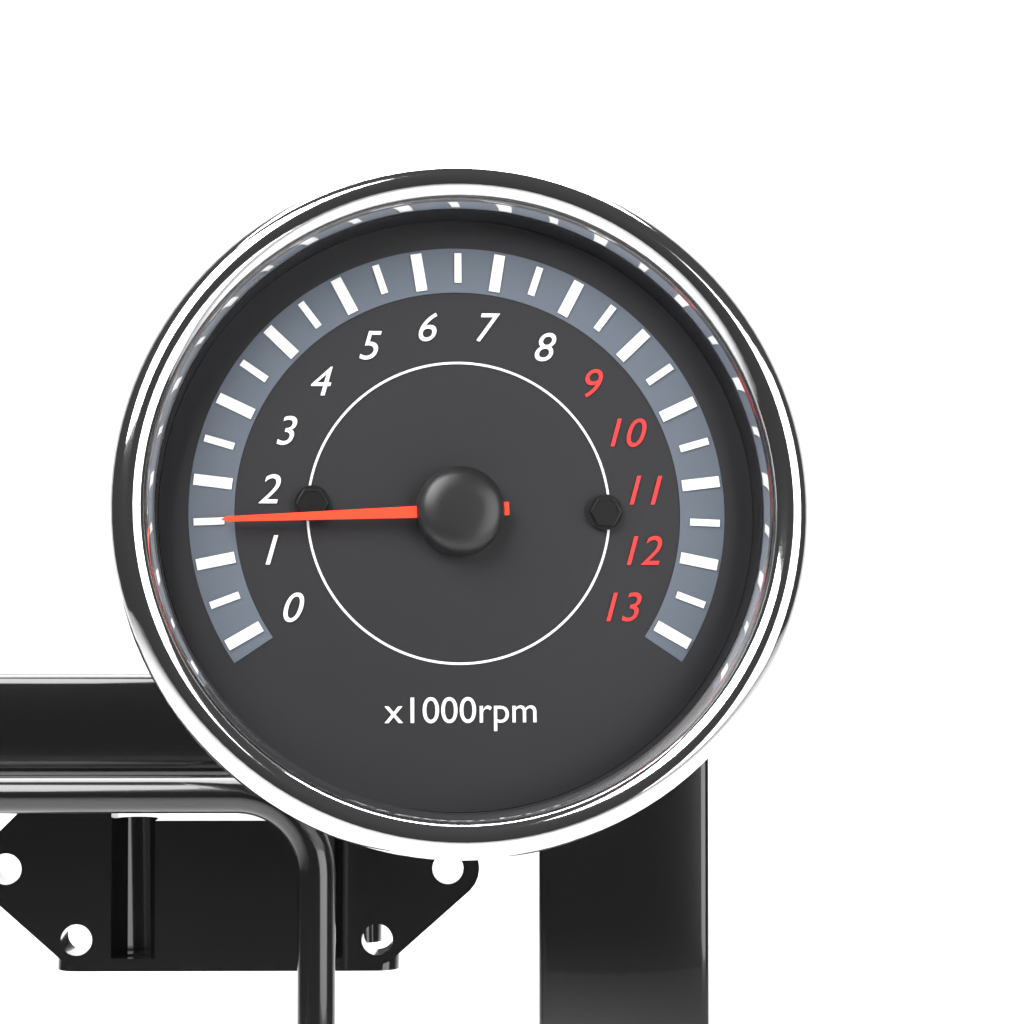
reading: 1500 rpm
